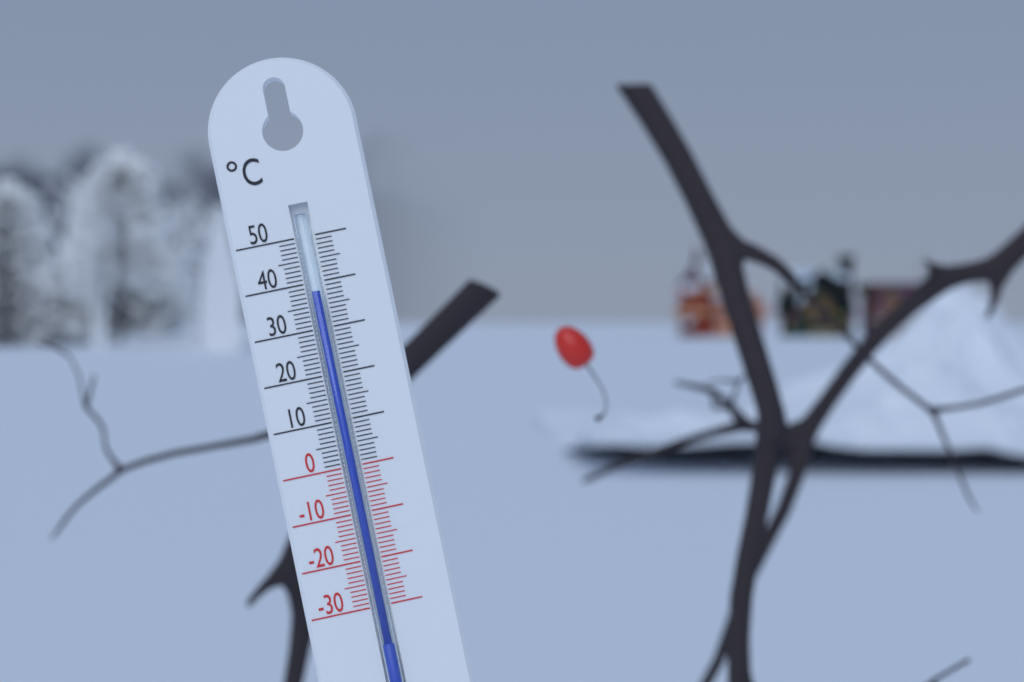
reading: 38 °C
